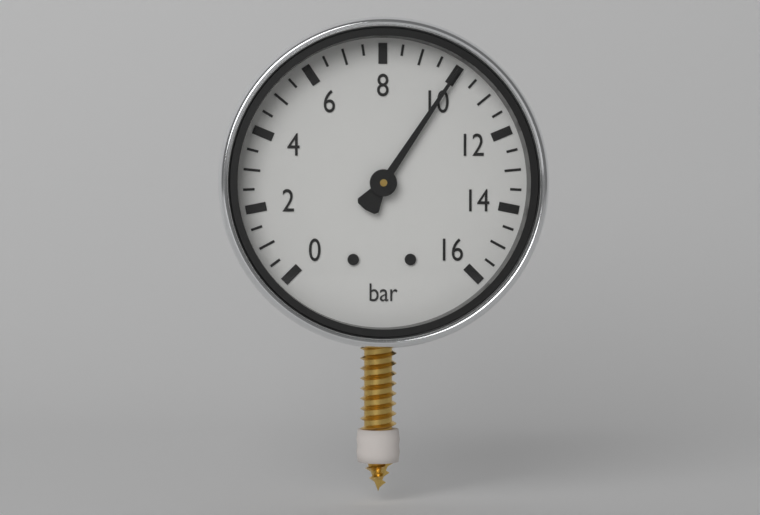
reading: 10.0 bar
